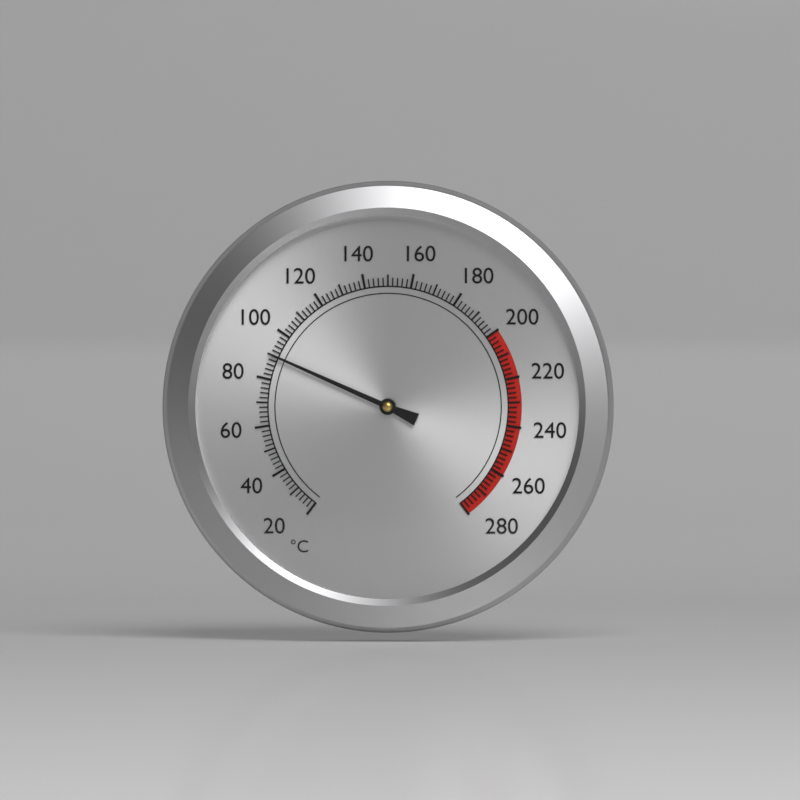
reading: 90 °C
